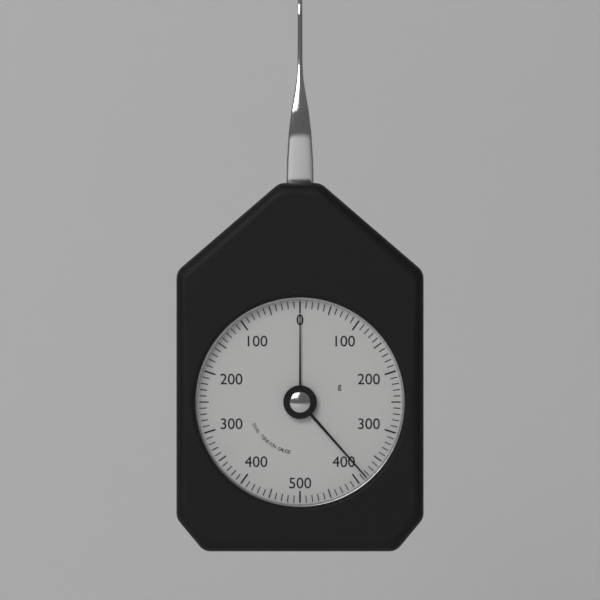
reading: 385 g
